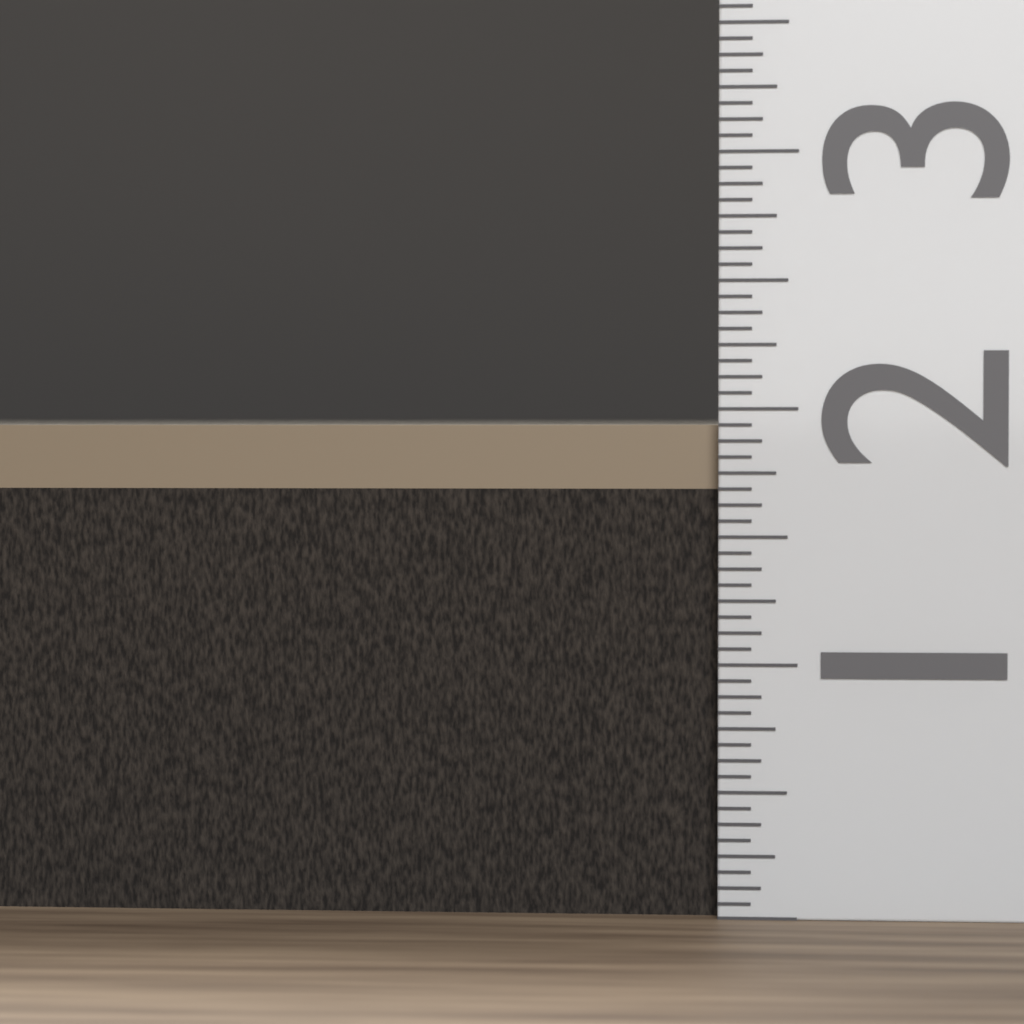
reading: 1.9375 (no unit)
